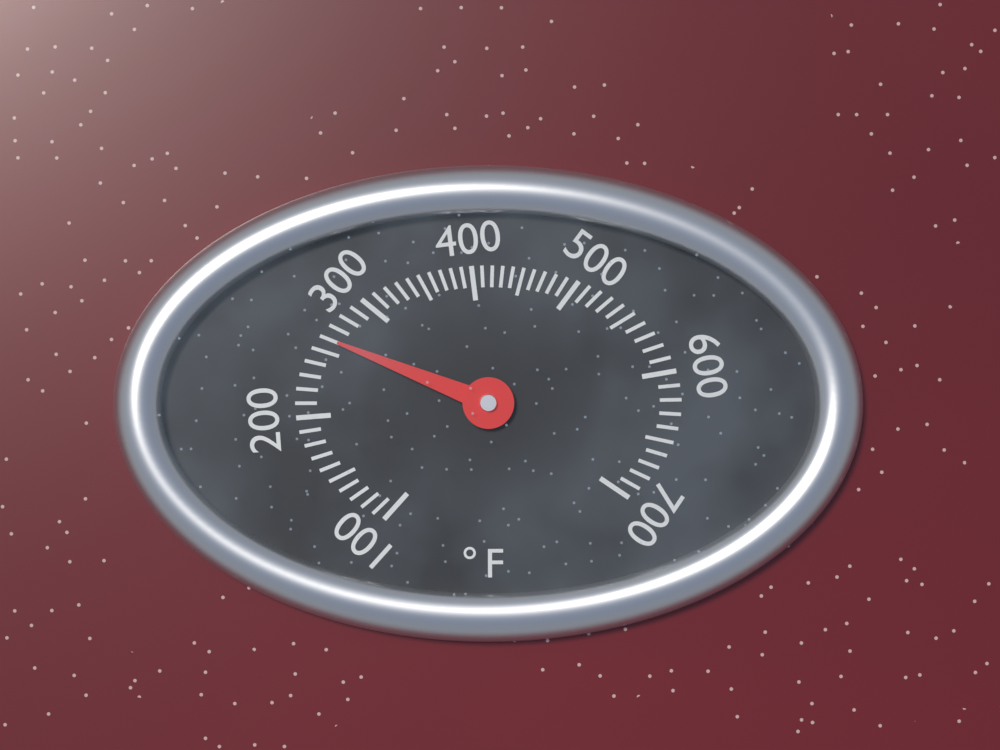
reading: 260 °F
